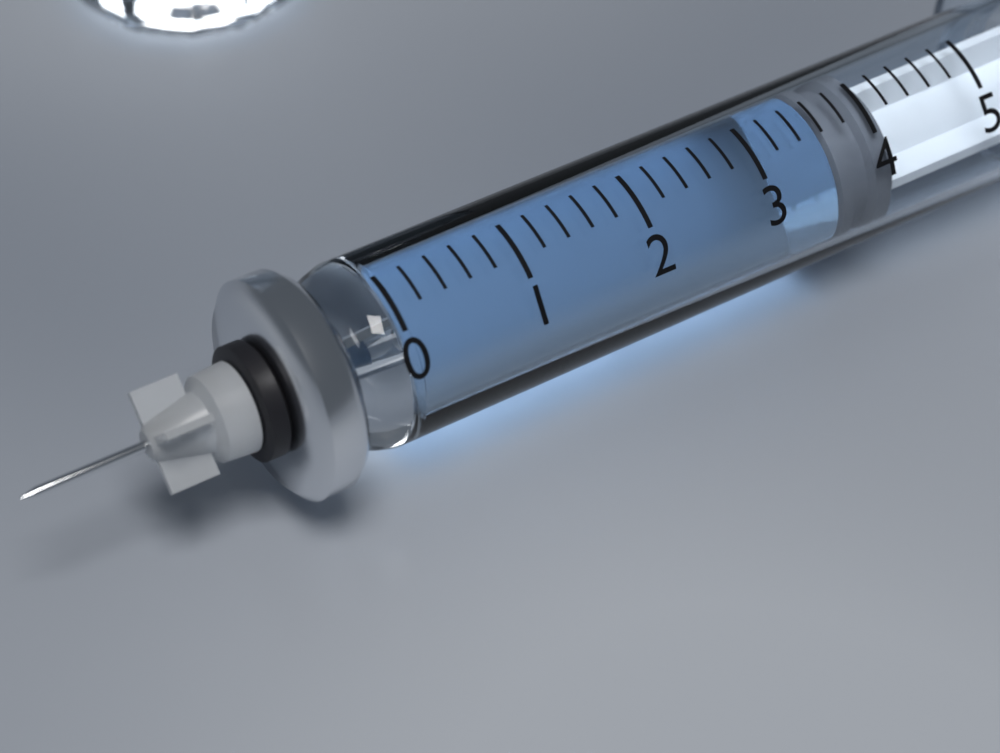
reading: 3.6 (no unit)
